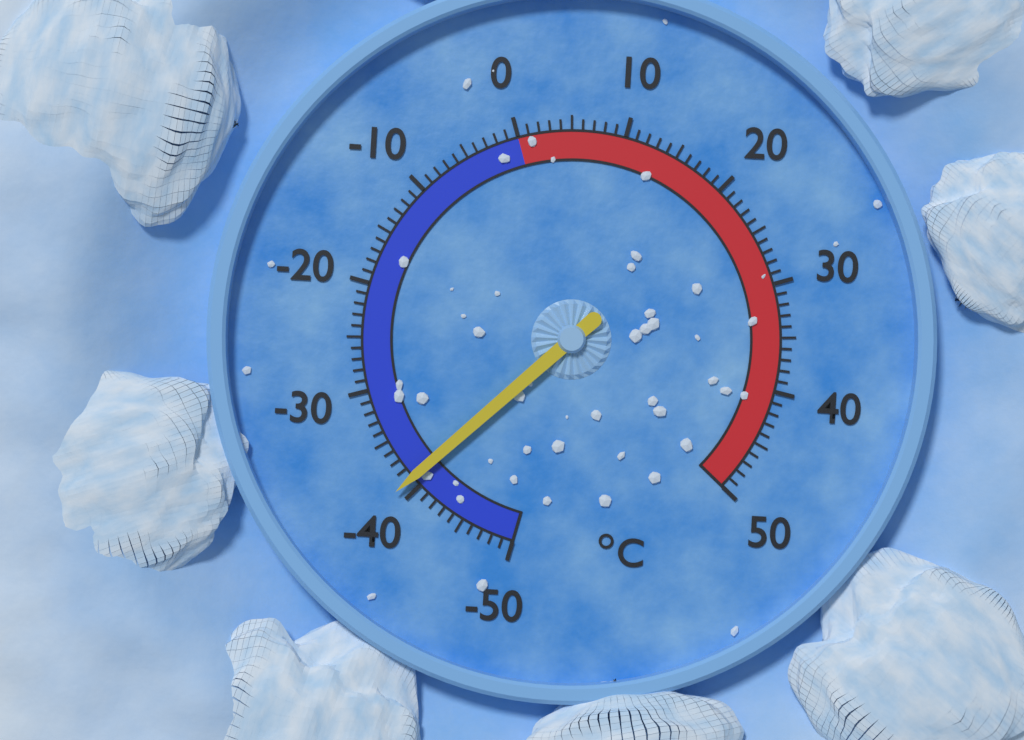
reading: -39 °C
